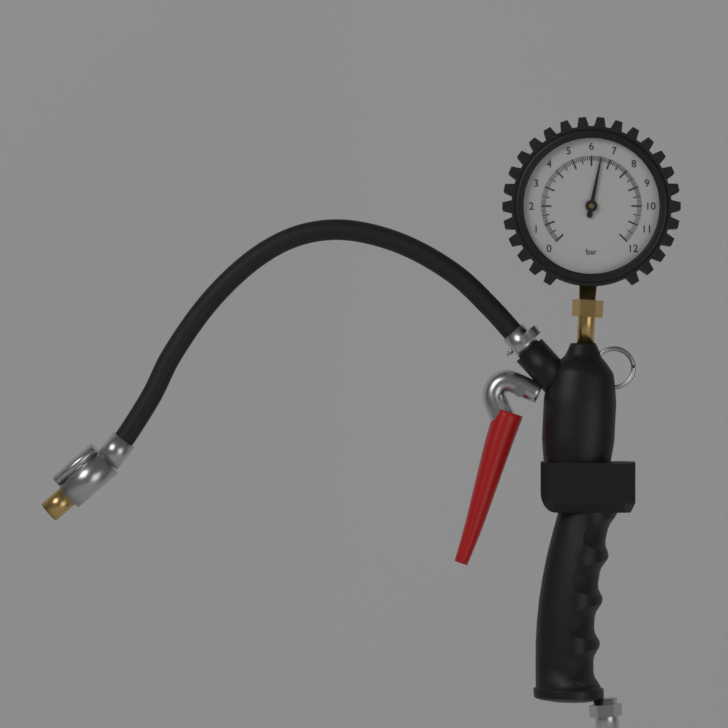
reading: 6.5 bar
